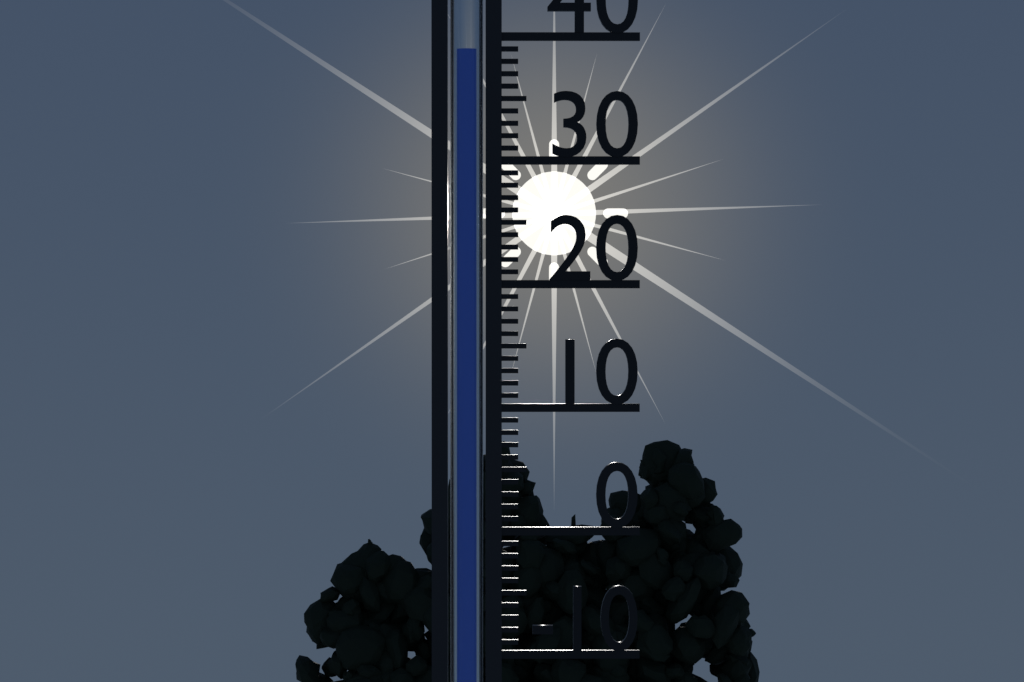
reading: 39 (no unit)
